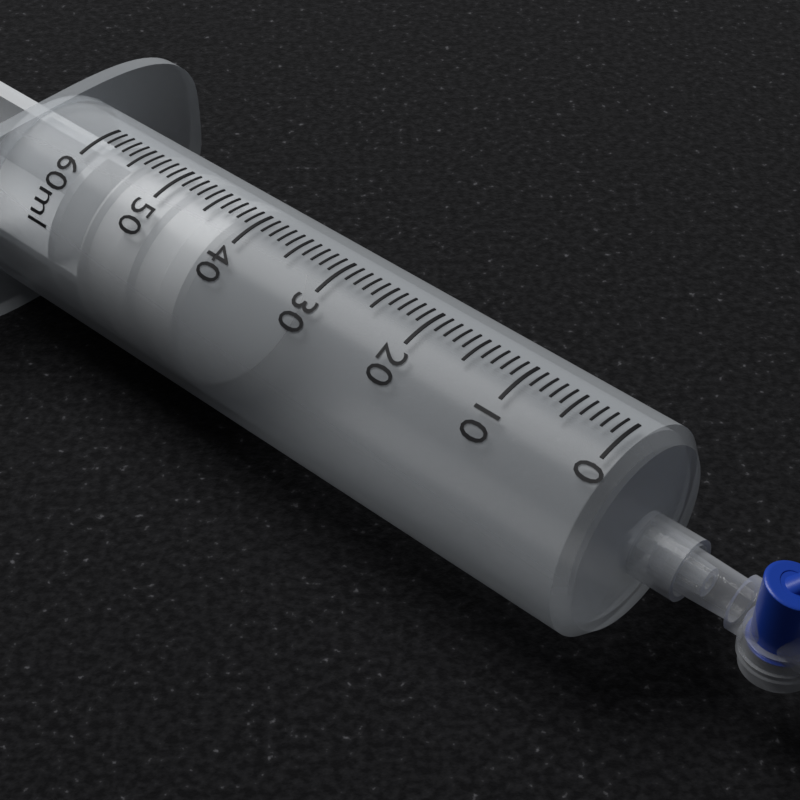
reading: 42 ml
